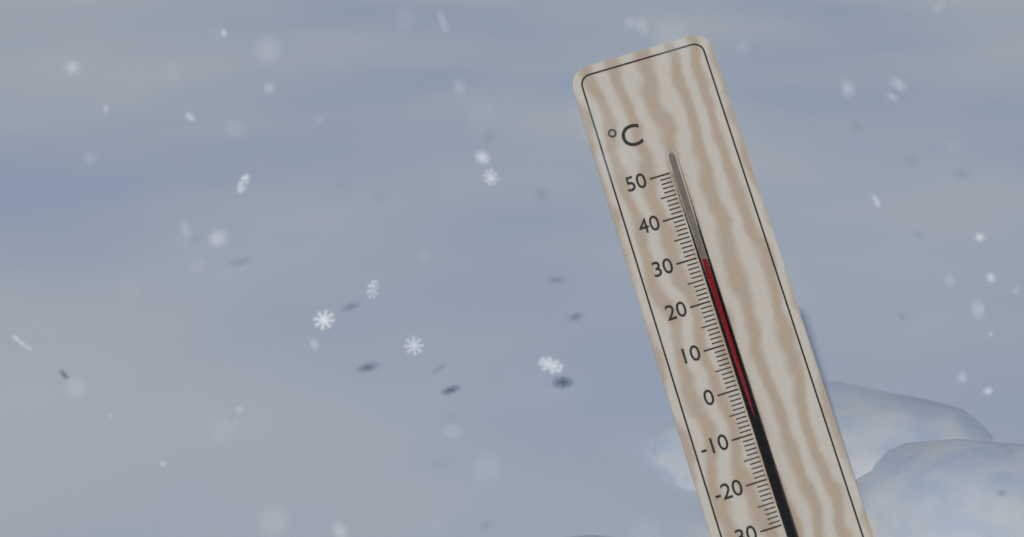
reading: 29 °C
